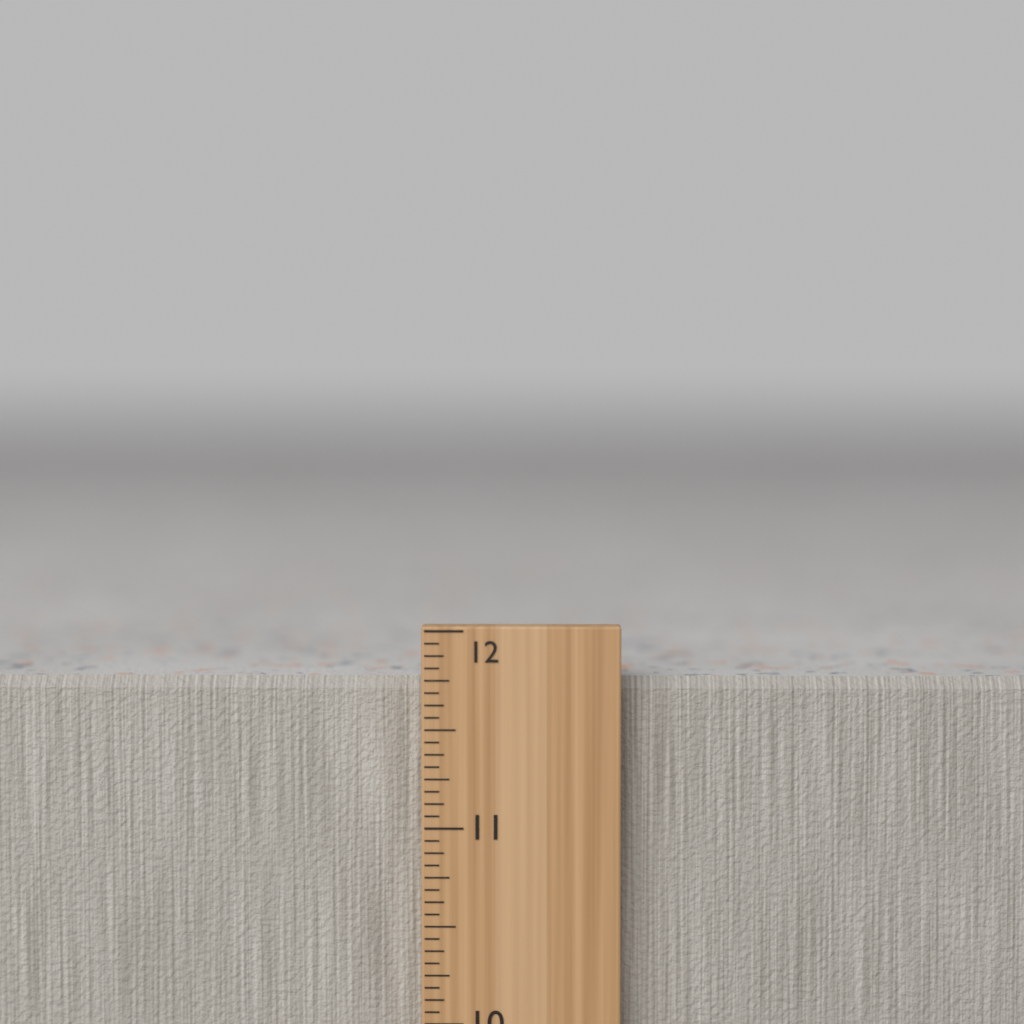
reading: 11.7500 in
